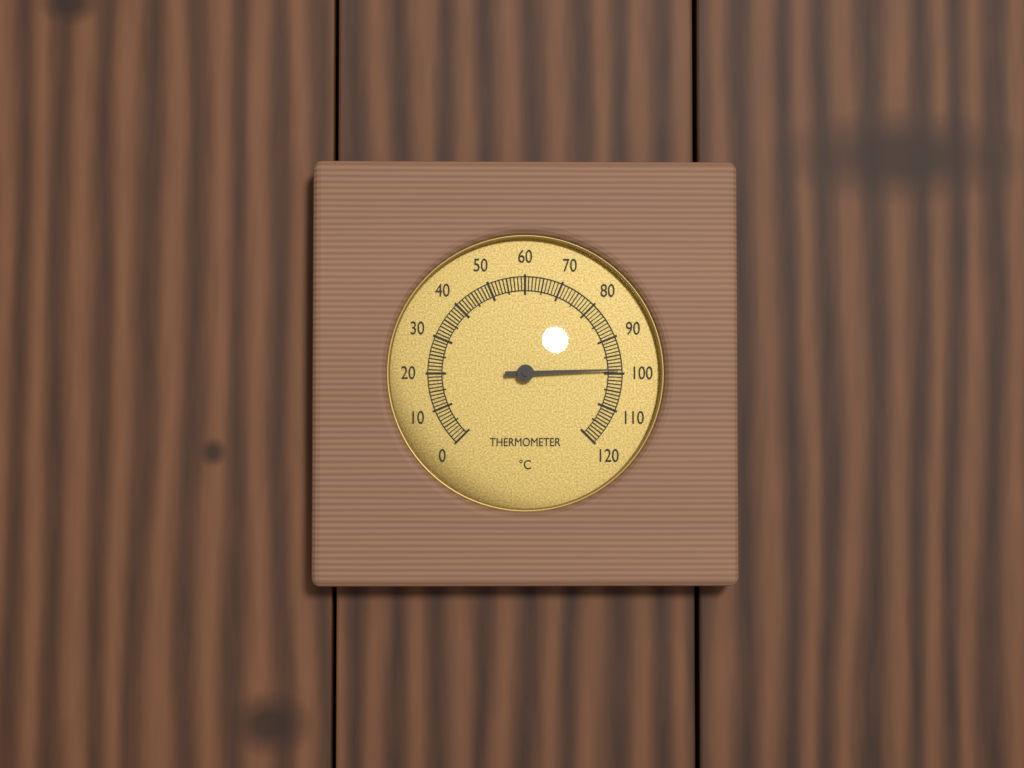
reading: 99 °C
